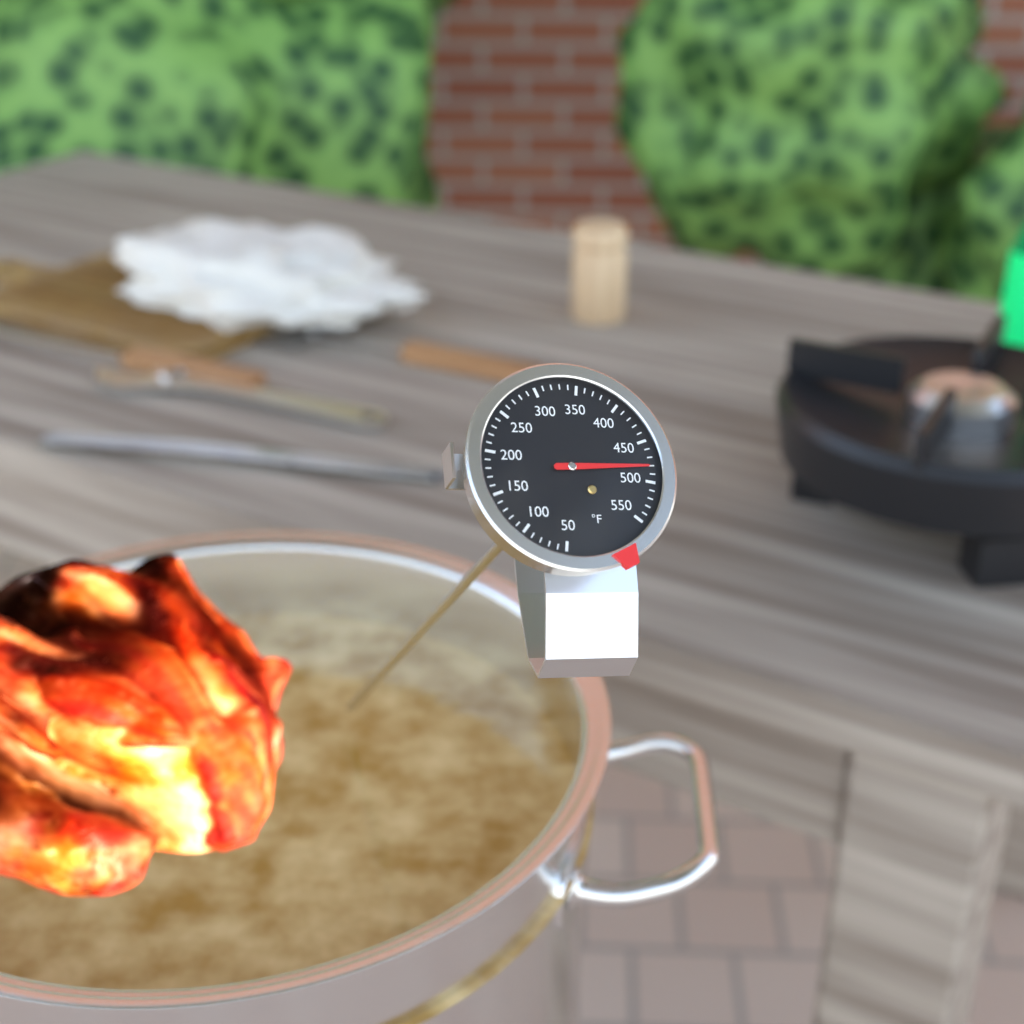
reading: 480 °F
